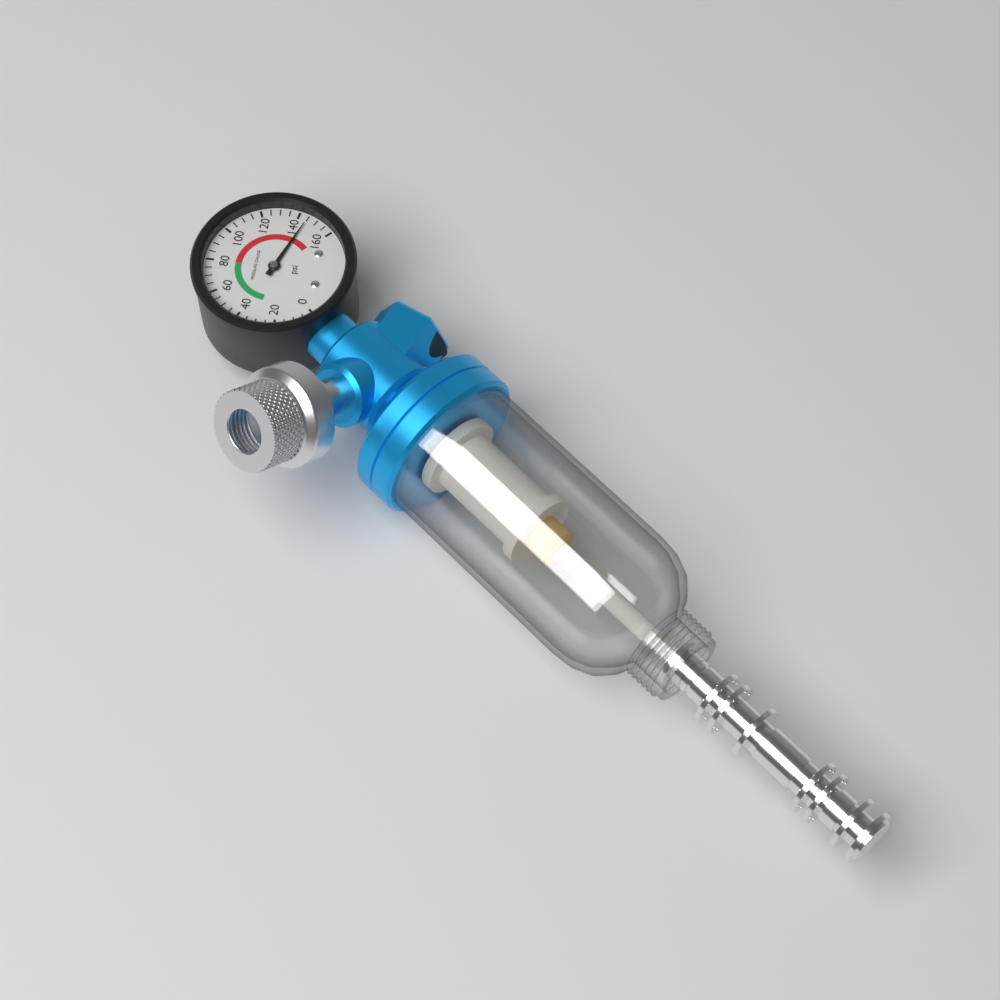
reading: 145 psi
